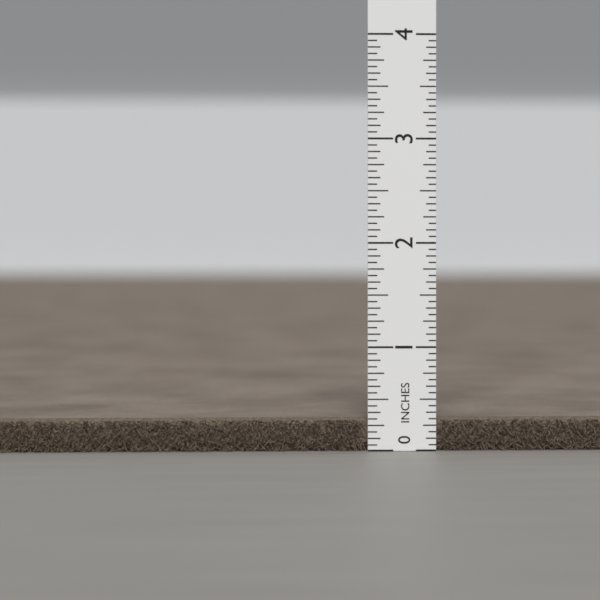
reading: 0.3125 in
